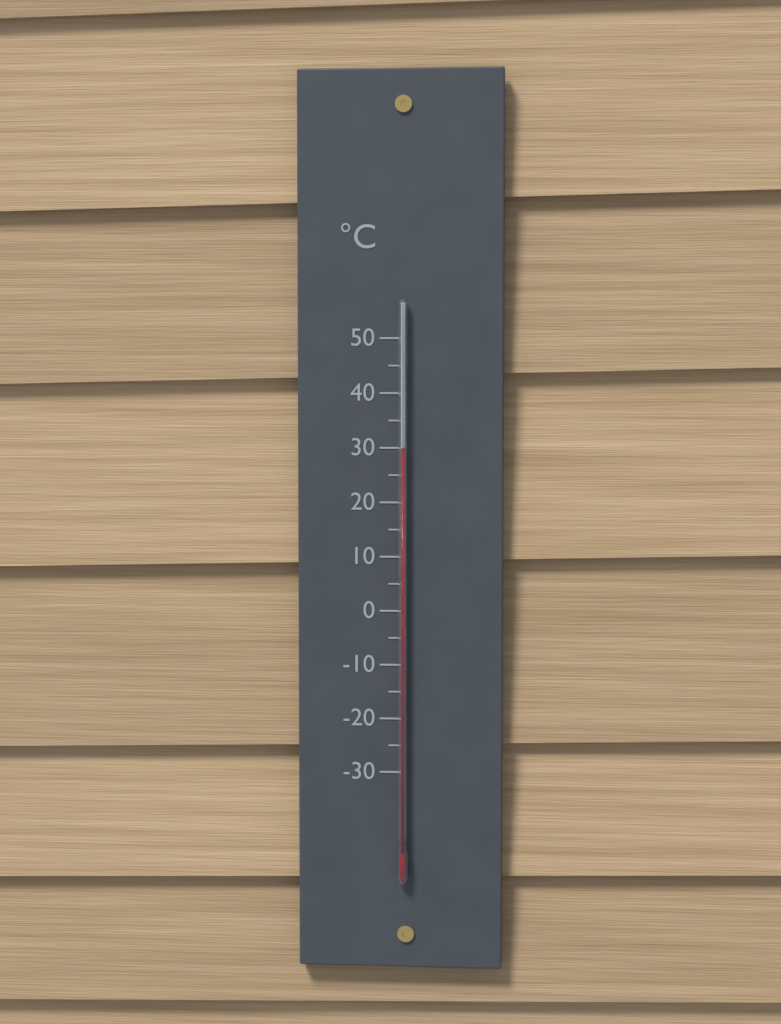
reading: 30 °C
